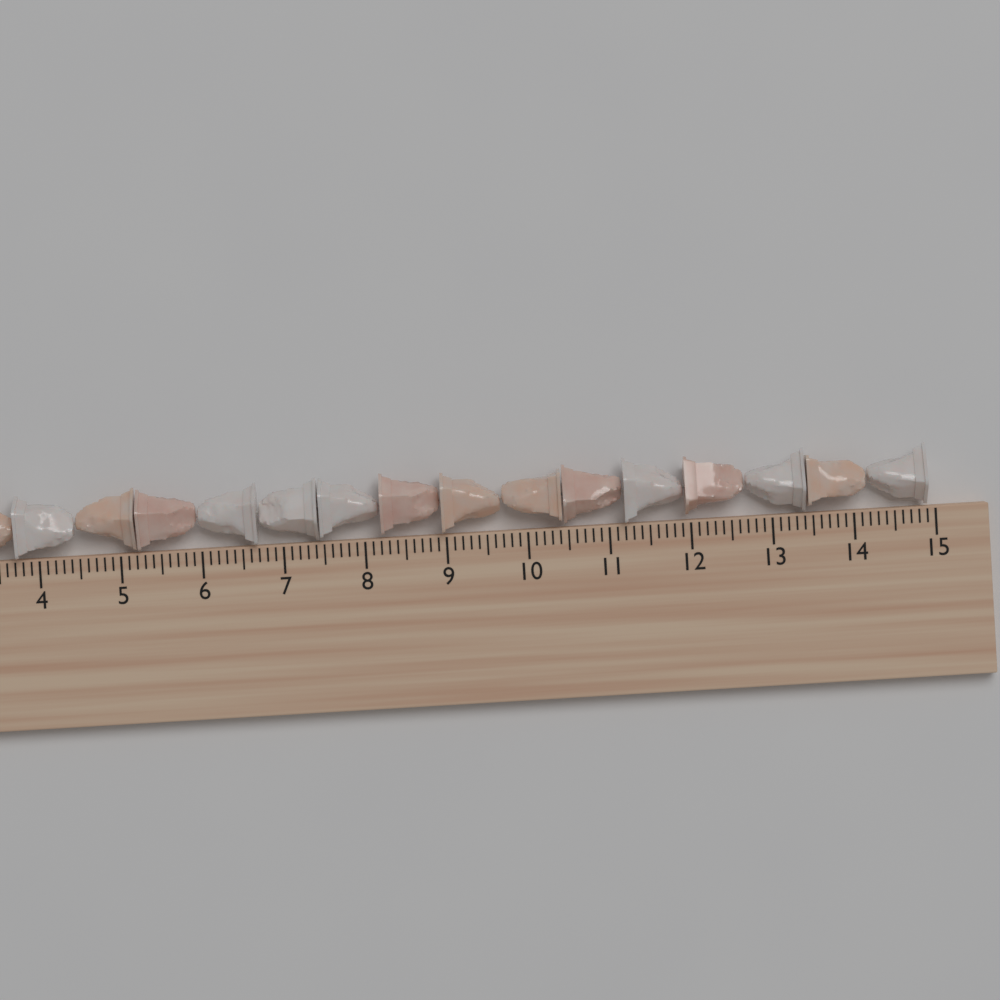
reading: 14.9 cm
